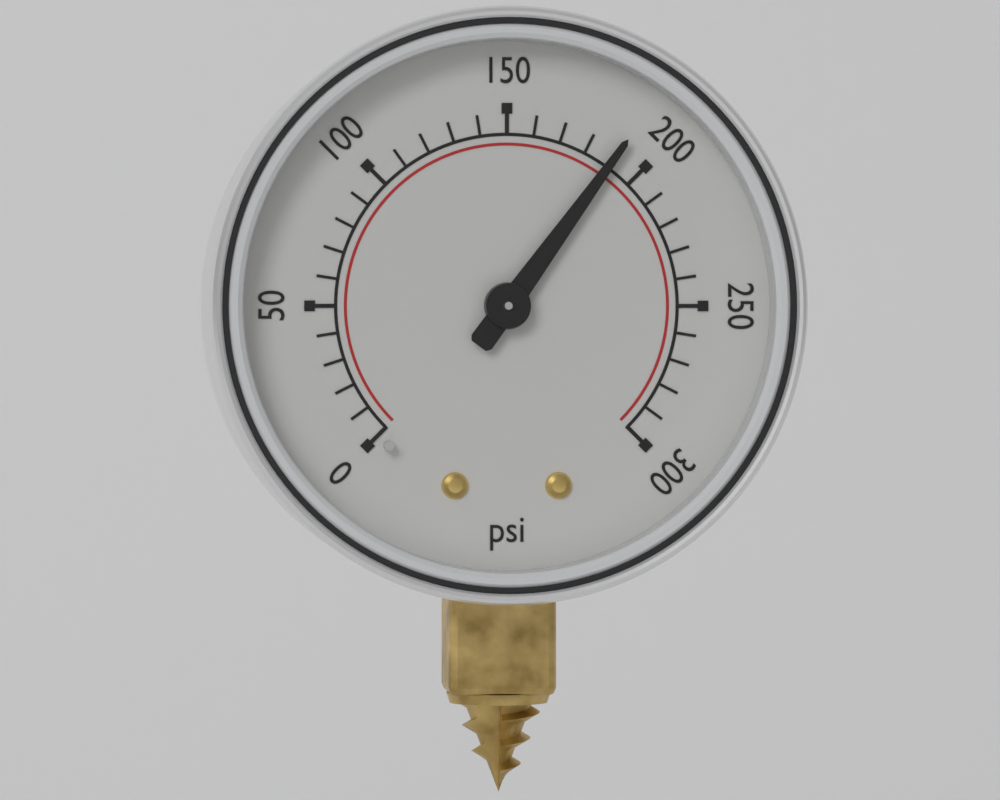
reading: 190 psi
